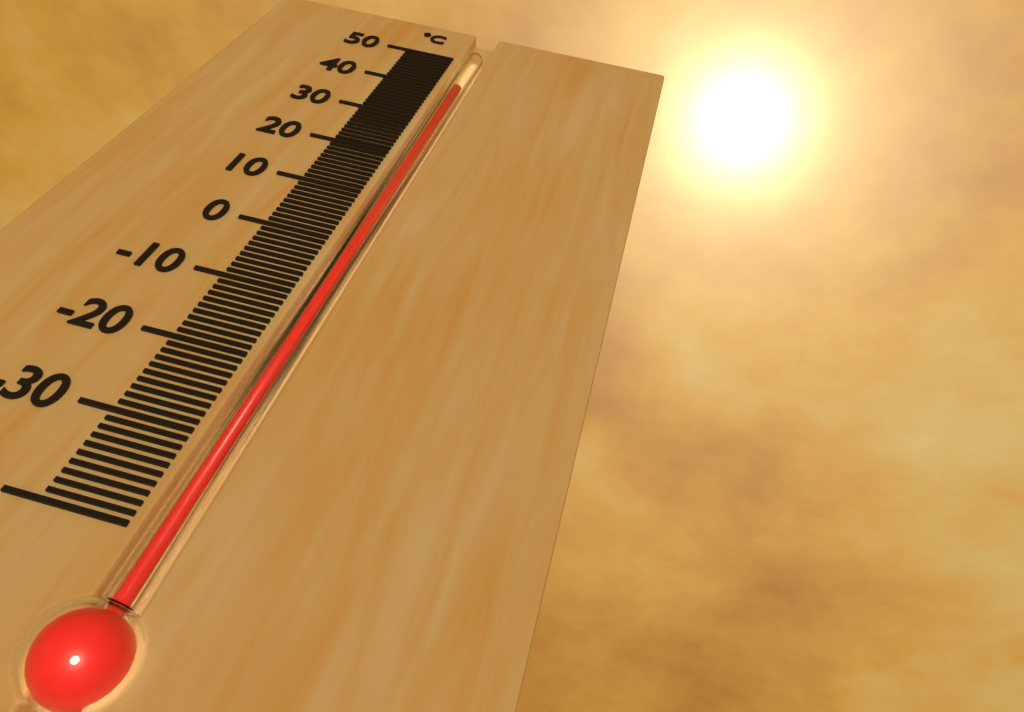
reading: 42 °C
